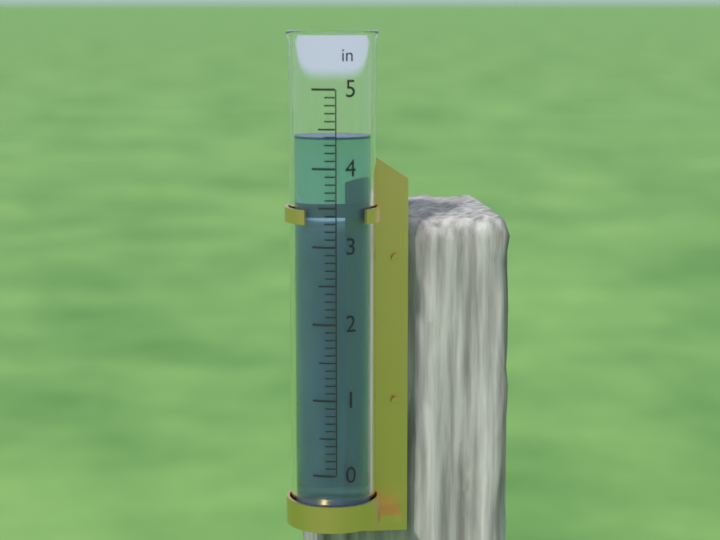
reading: 4.4 in
